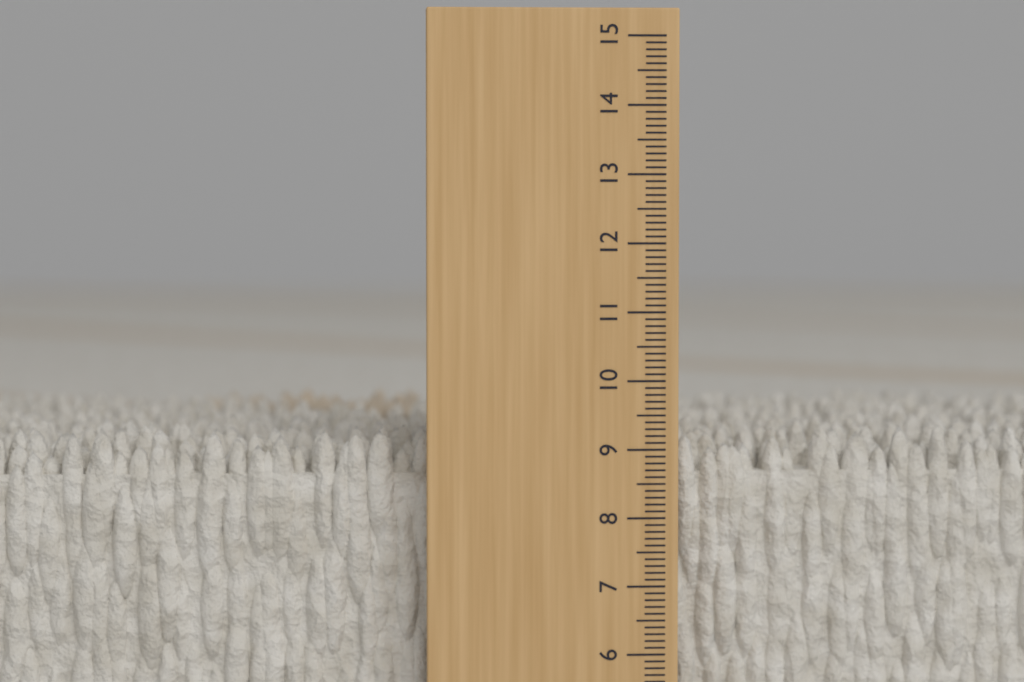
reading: 9.3 cm
